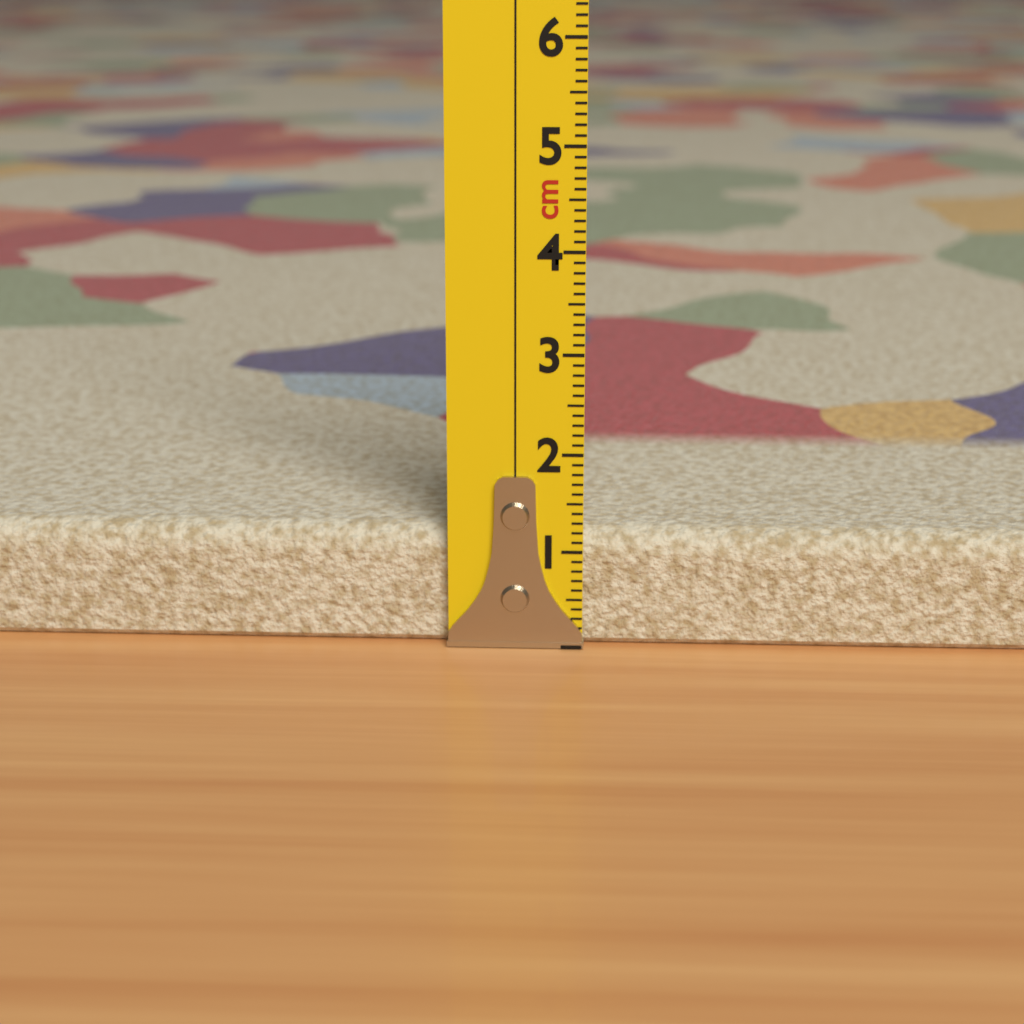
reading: 1.2 cm
